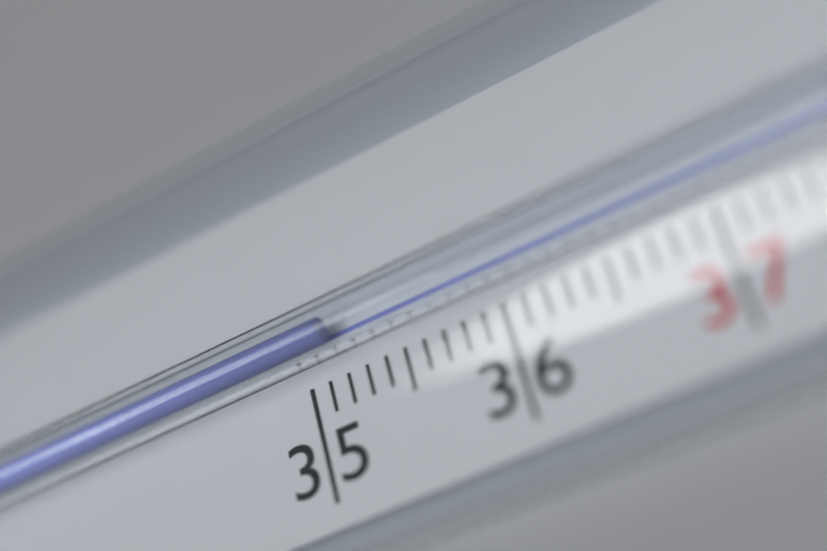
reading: 35.2 °C
